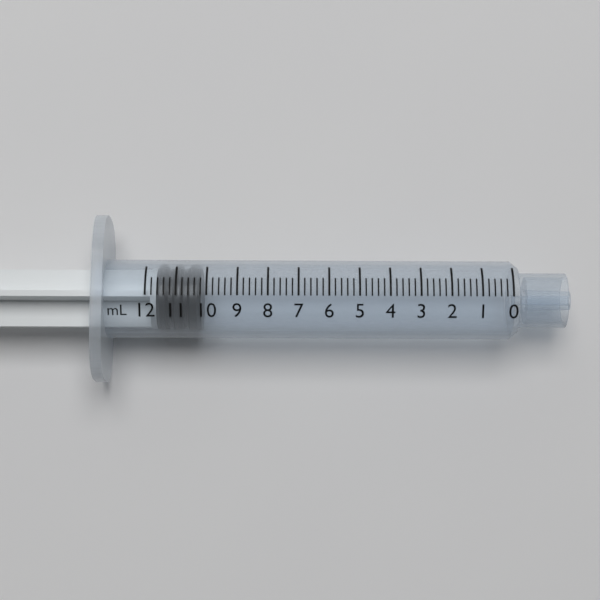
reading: 10.2 mL
